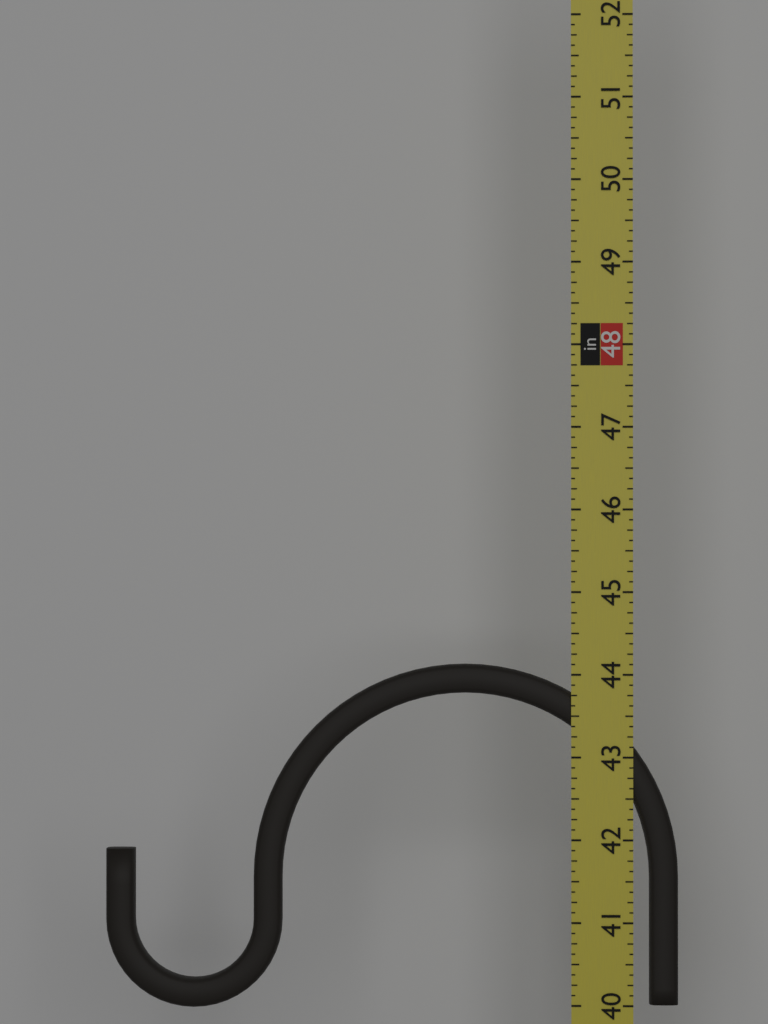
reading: 44.125 in
